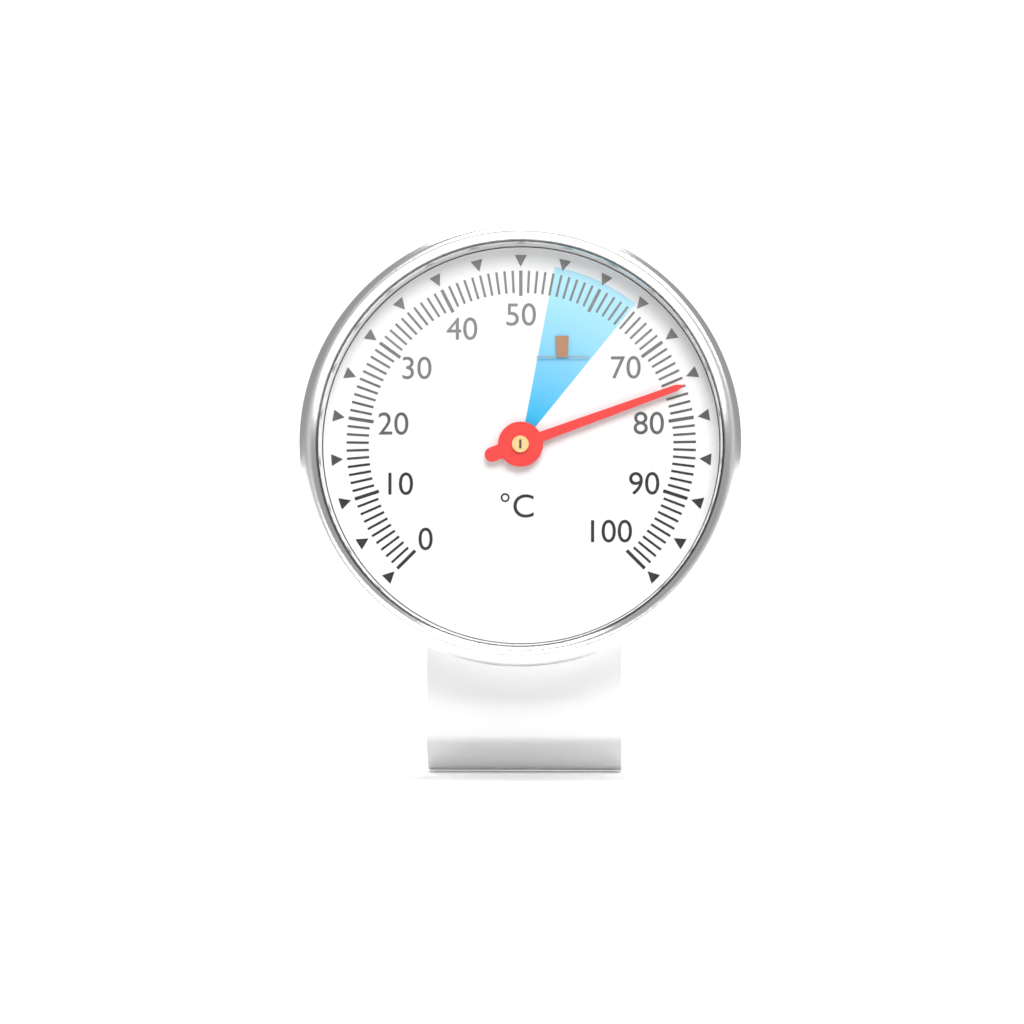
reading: 76 °C
